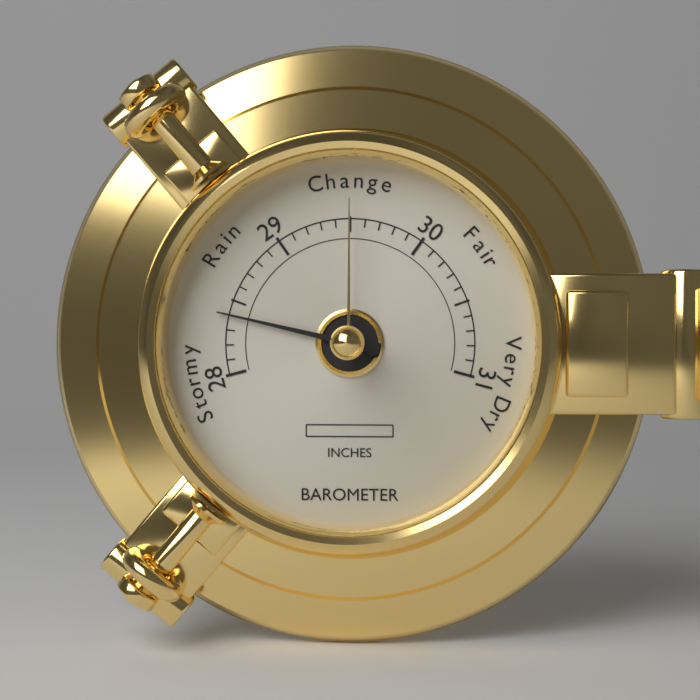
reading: 28.4 inches
